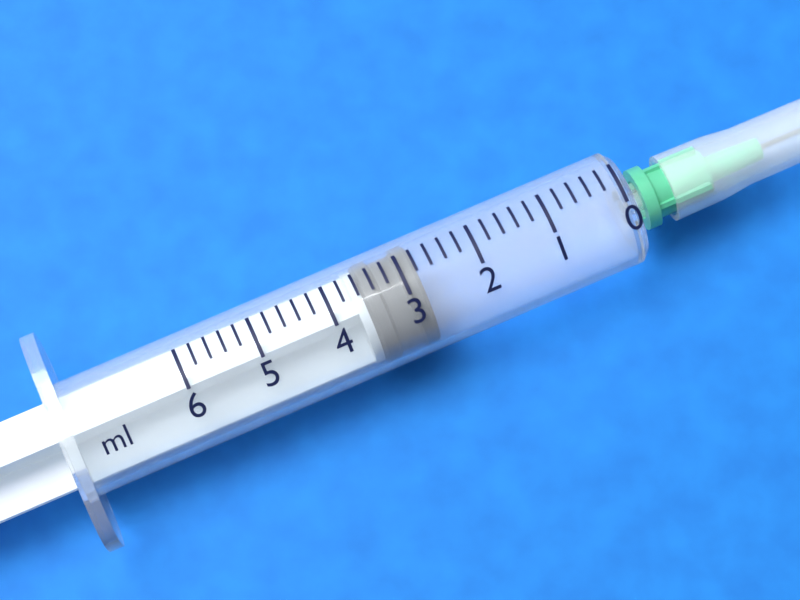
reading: 2.8 ml
